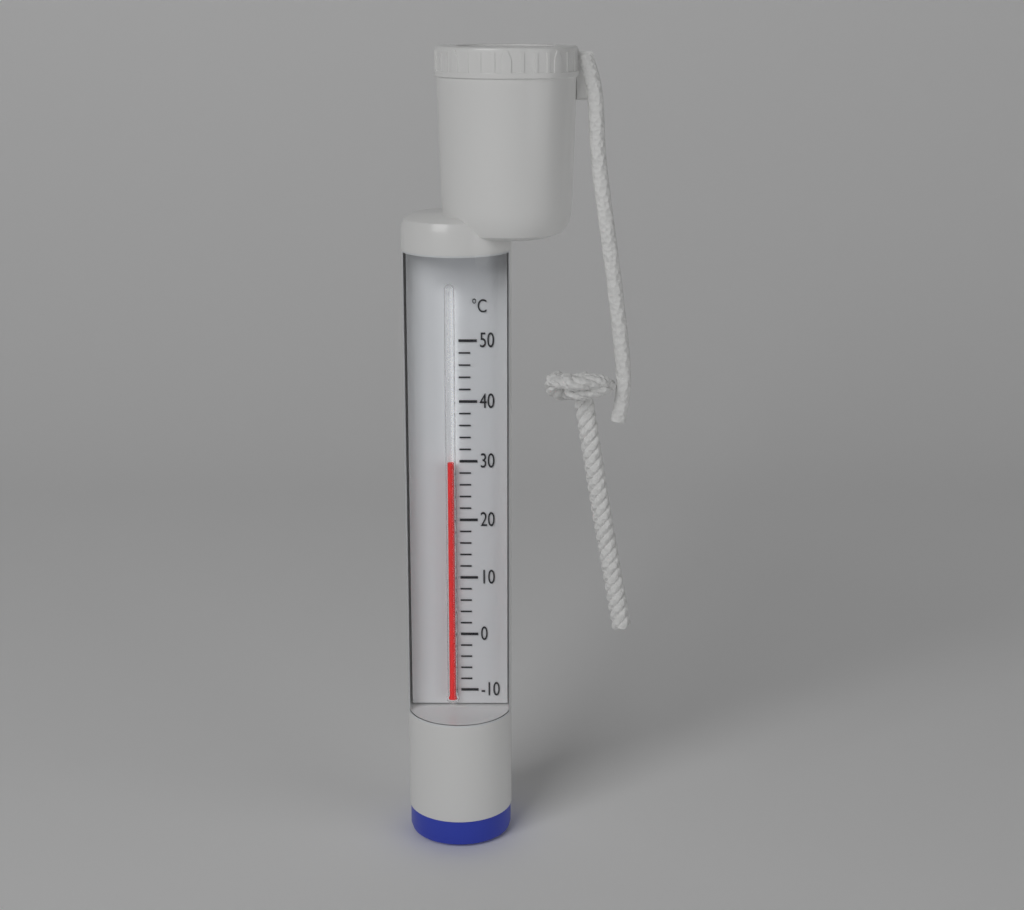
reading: 30 °C
